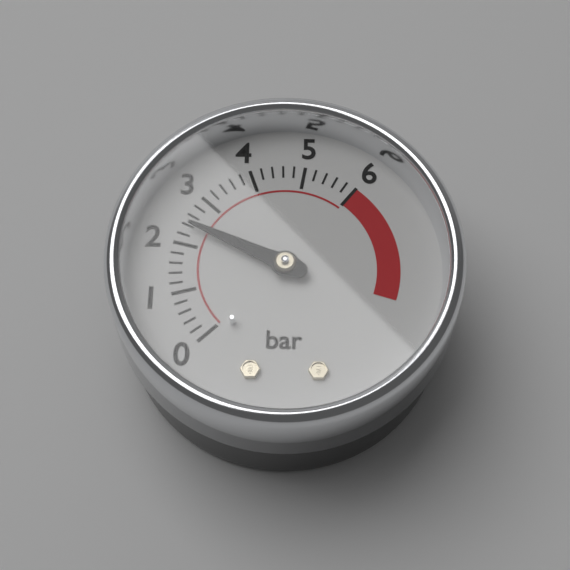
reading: 2.4 bar
